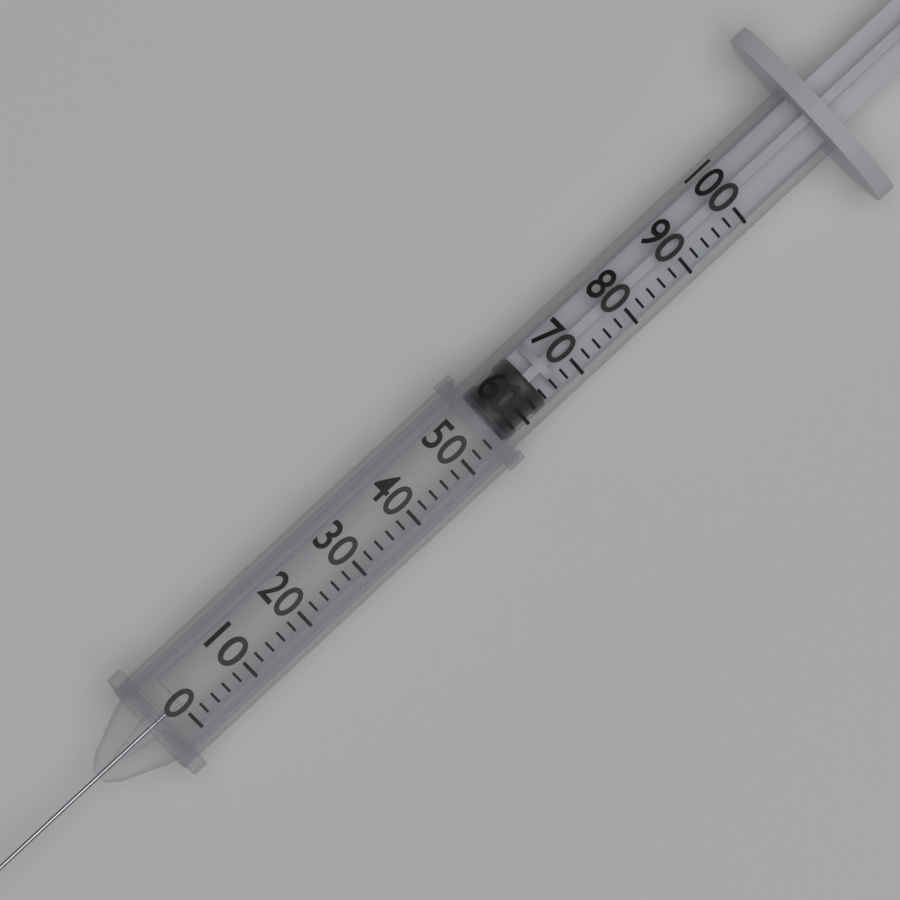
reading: 56 (no unit)
